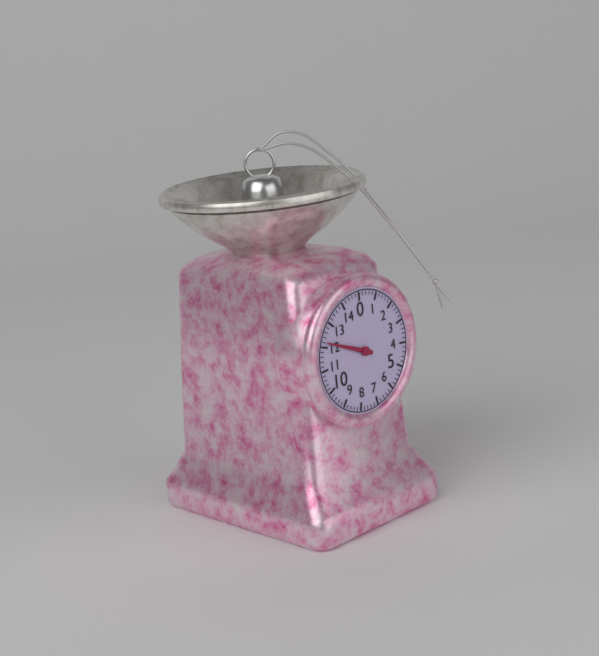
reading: 12.2 (no unit)
